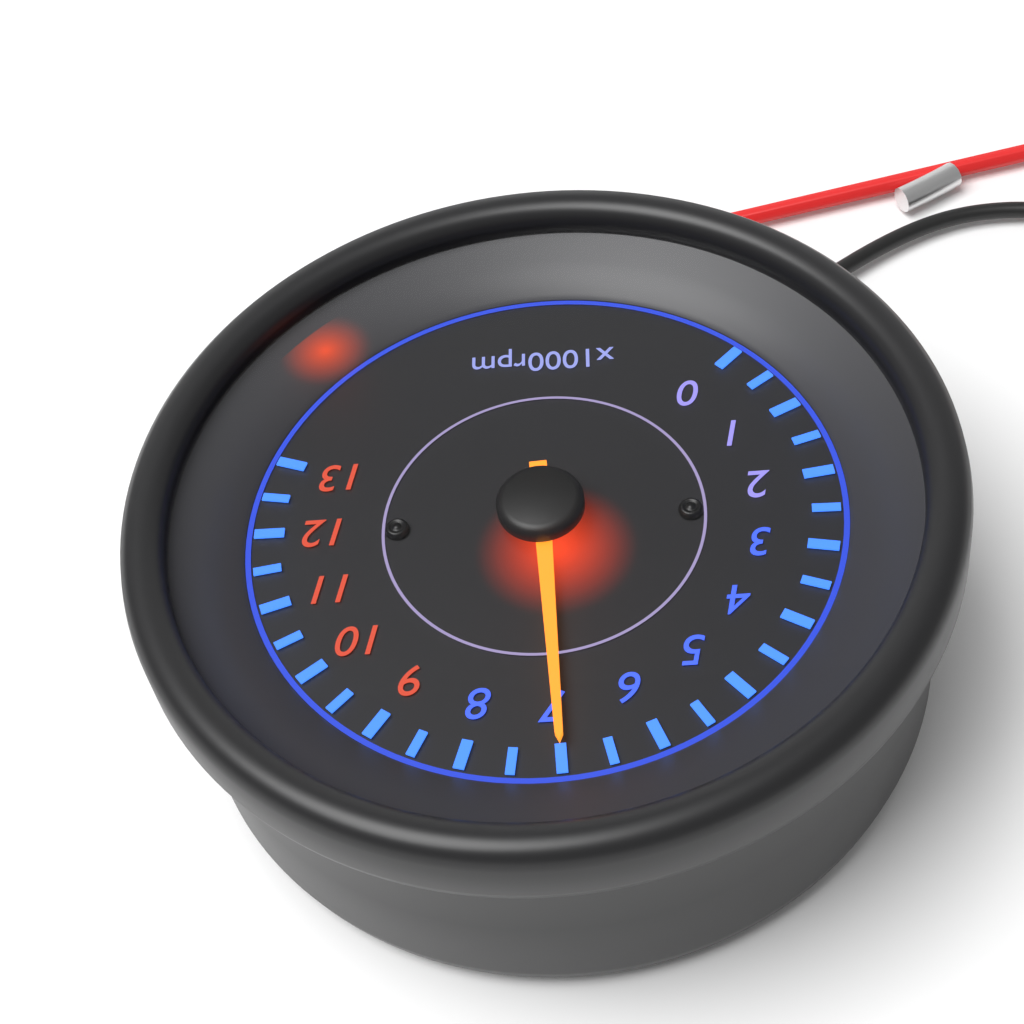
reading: 7000 rpm
